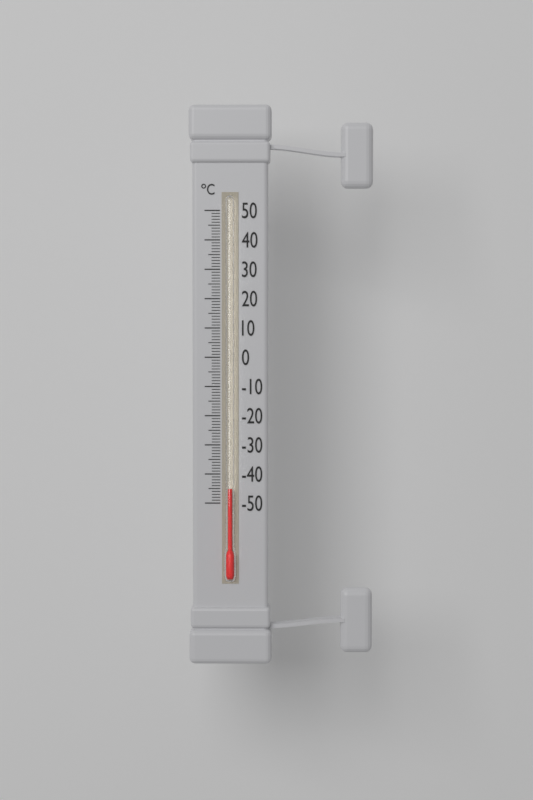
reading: -45 °C
